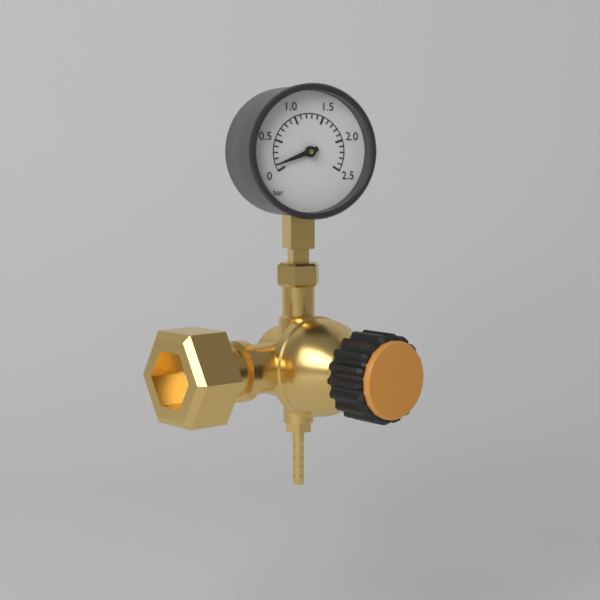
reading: 0.1 bar
